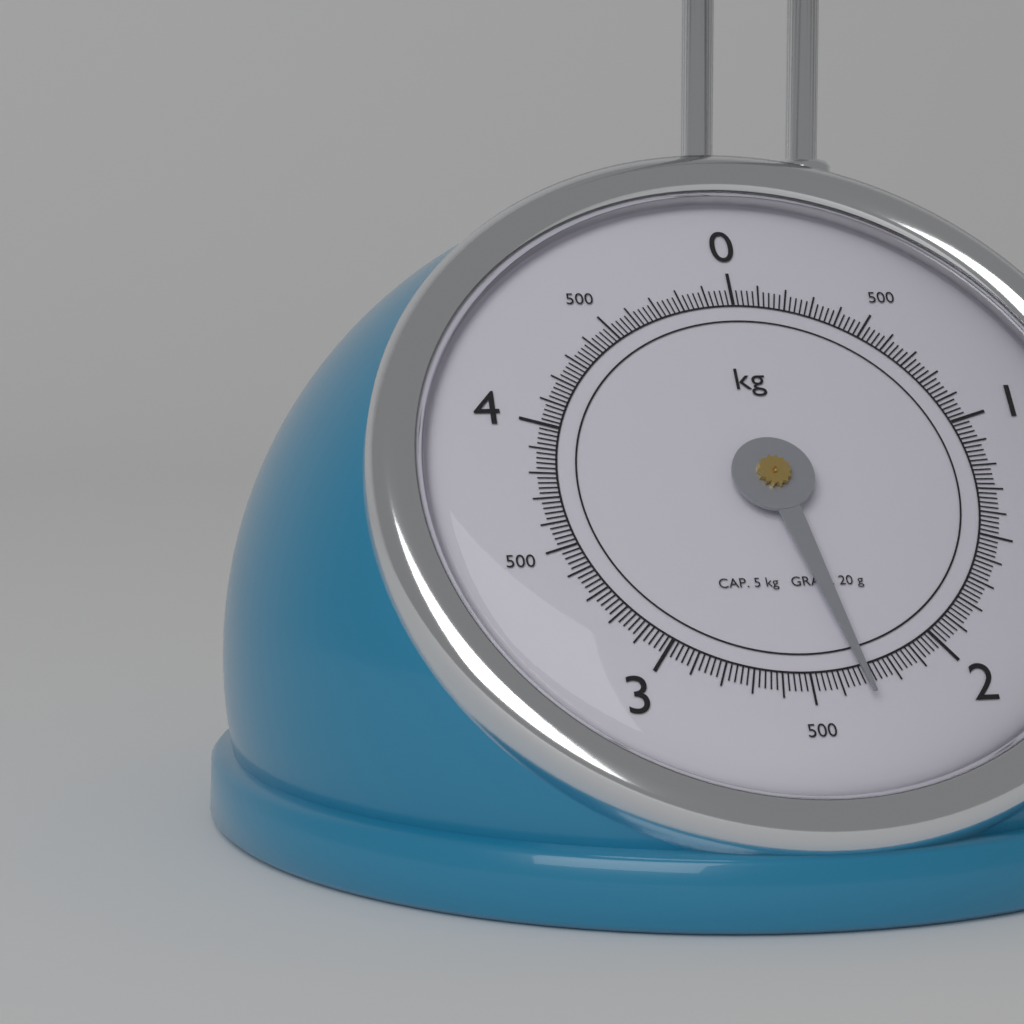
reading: 2.32 kg
